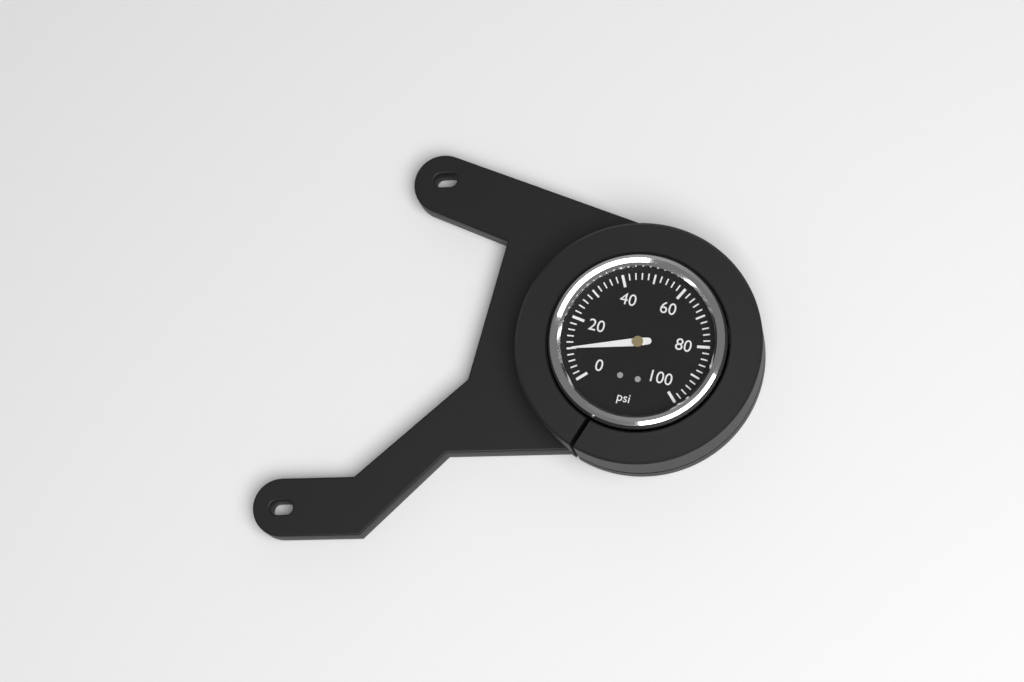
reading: 10 psi
